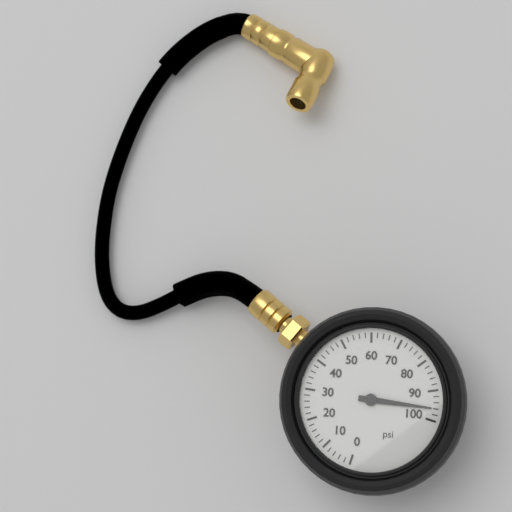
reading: 96 psi
